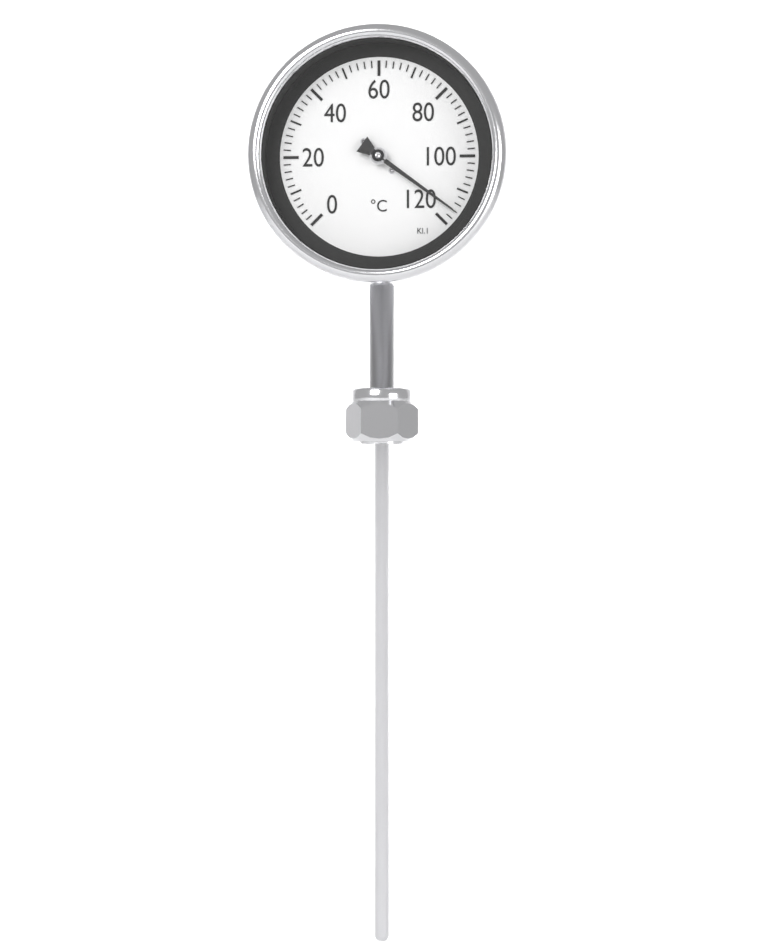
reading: 116 °C
